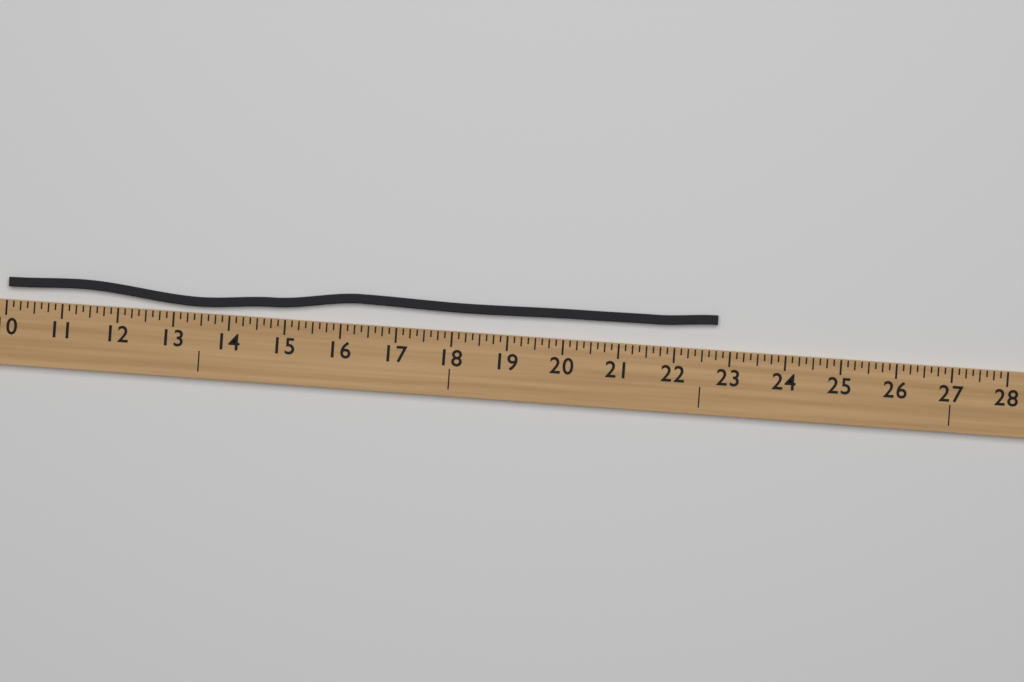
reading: 22.750 (no unit)
